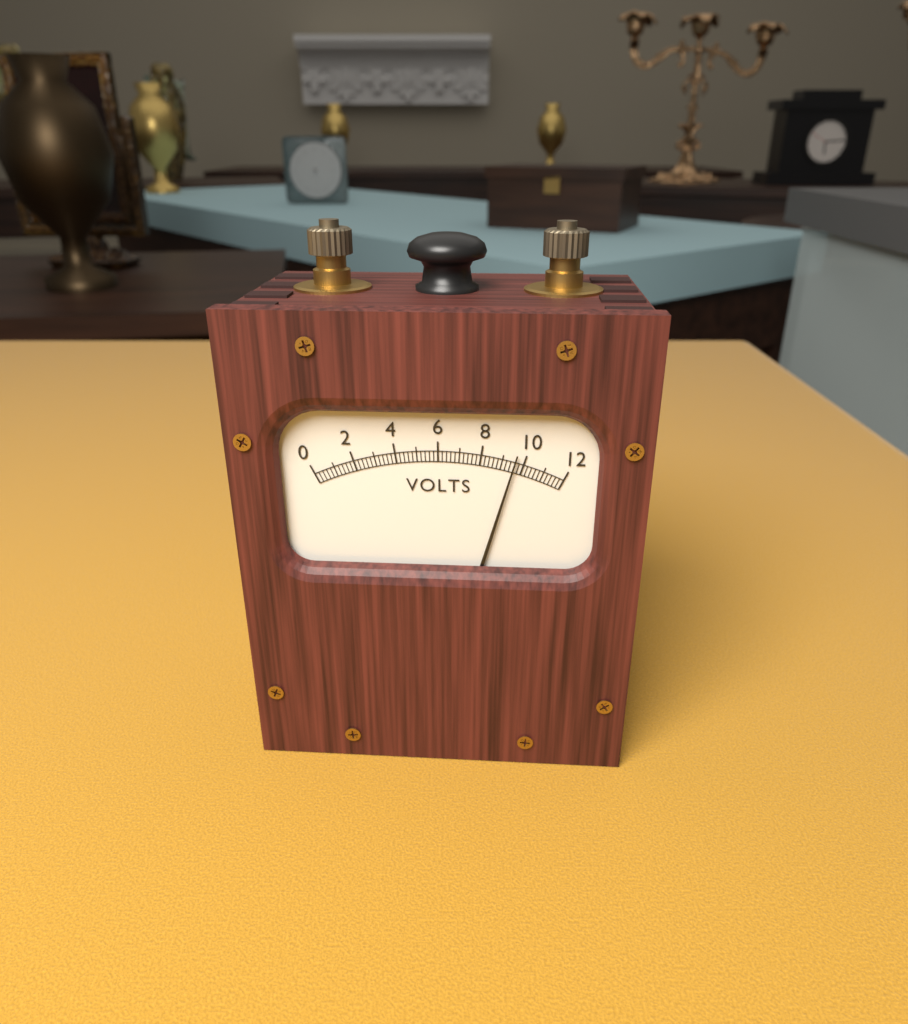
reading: 9.6 V
